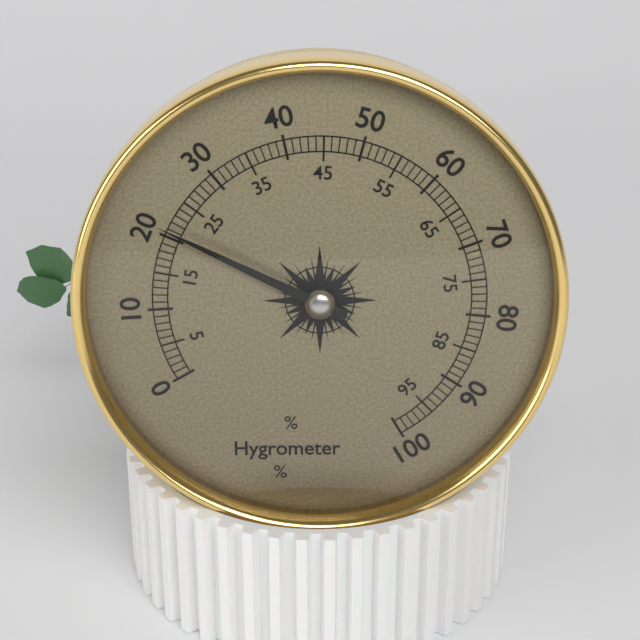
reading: 21 %
